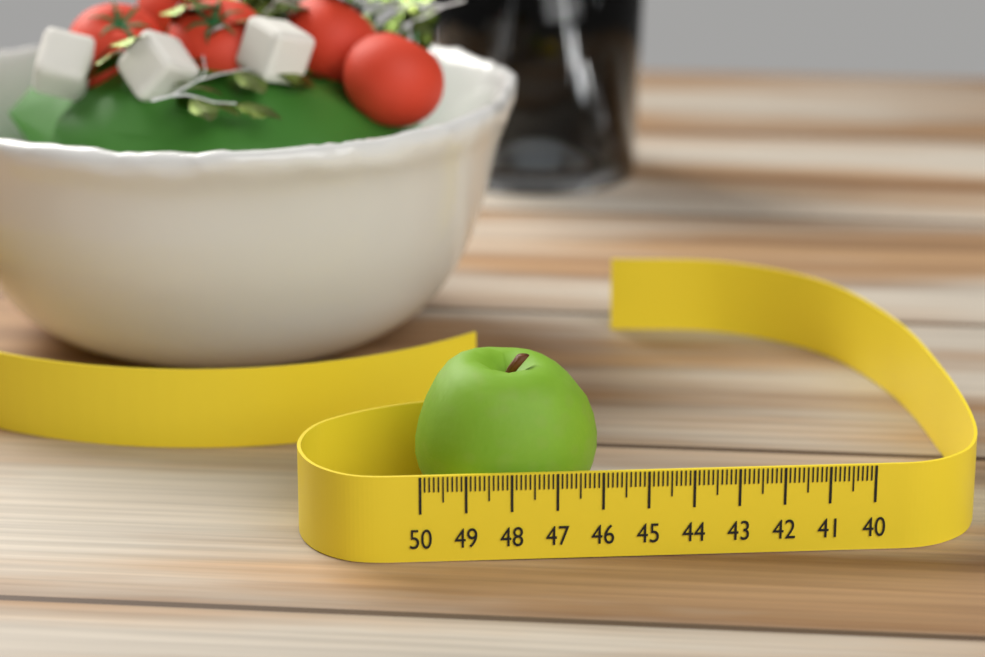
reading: 45.9 (no unit)
